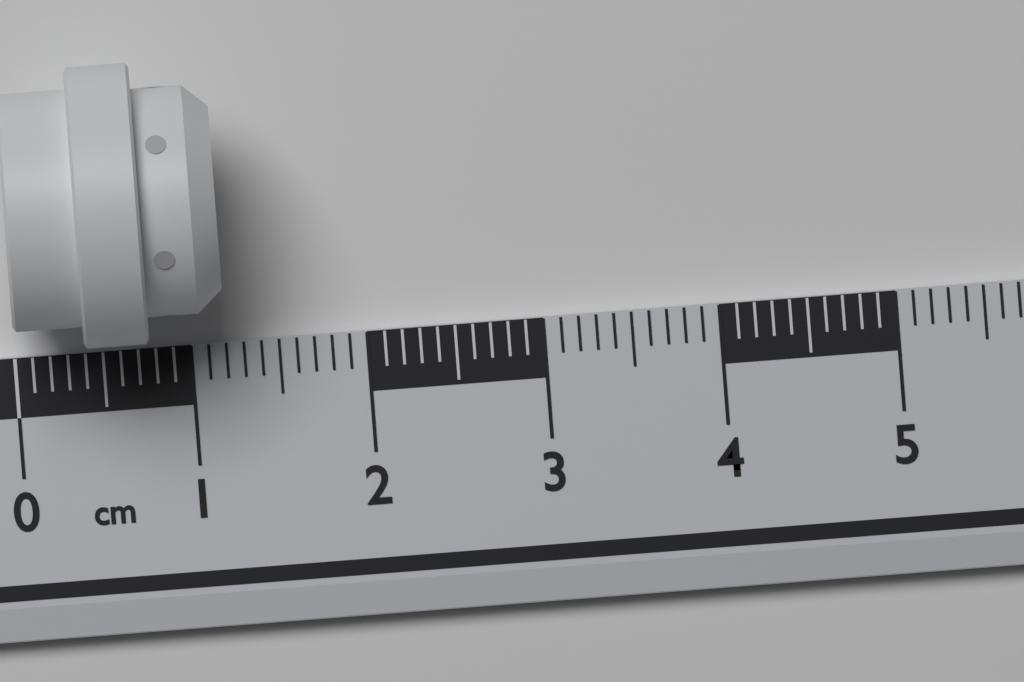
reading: 1.2 cm
